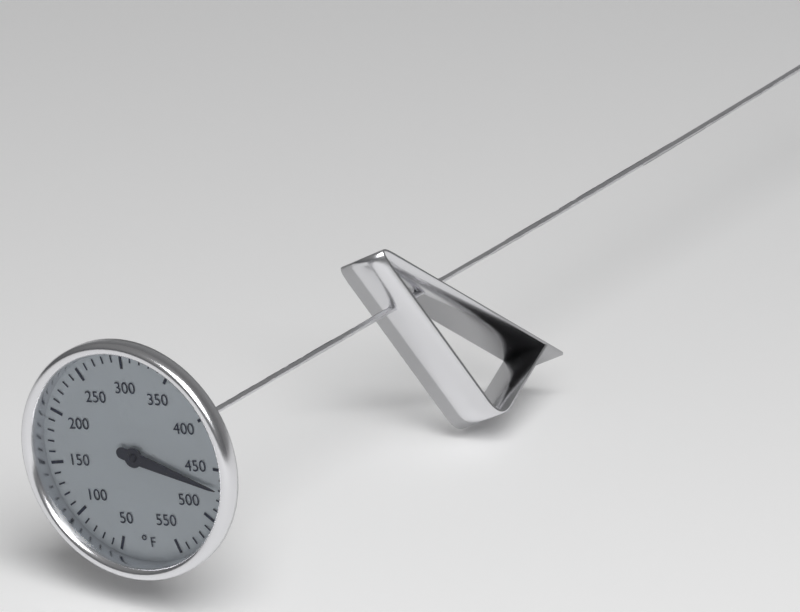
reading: 470 °F
